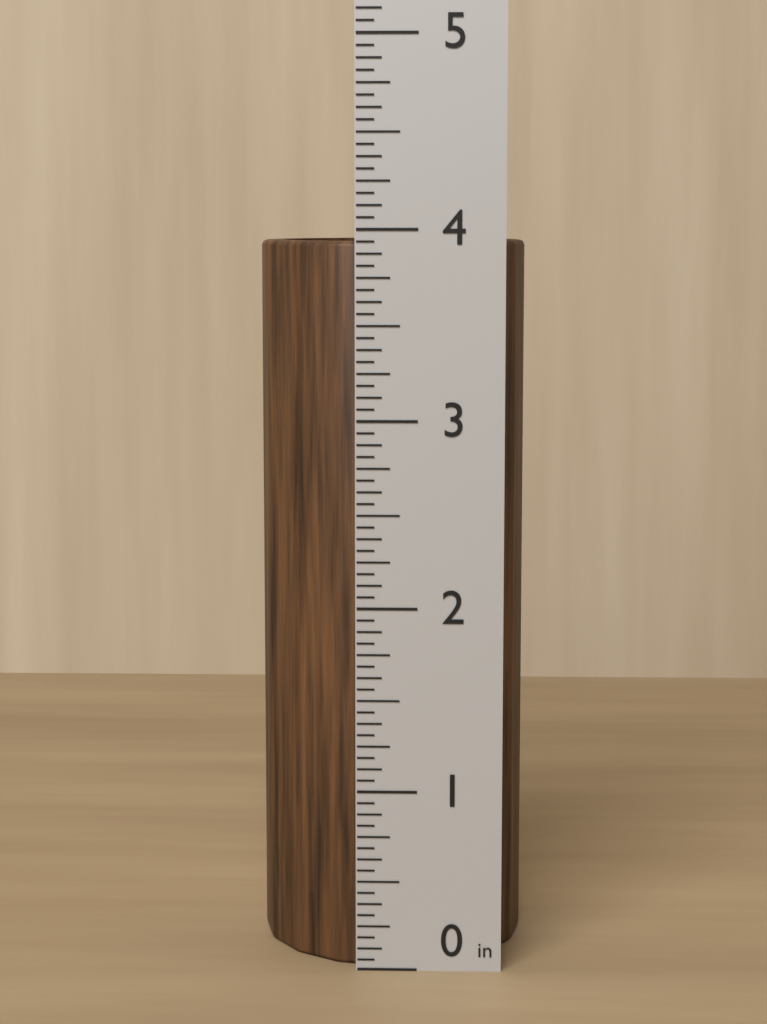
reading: 3.9375 in
